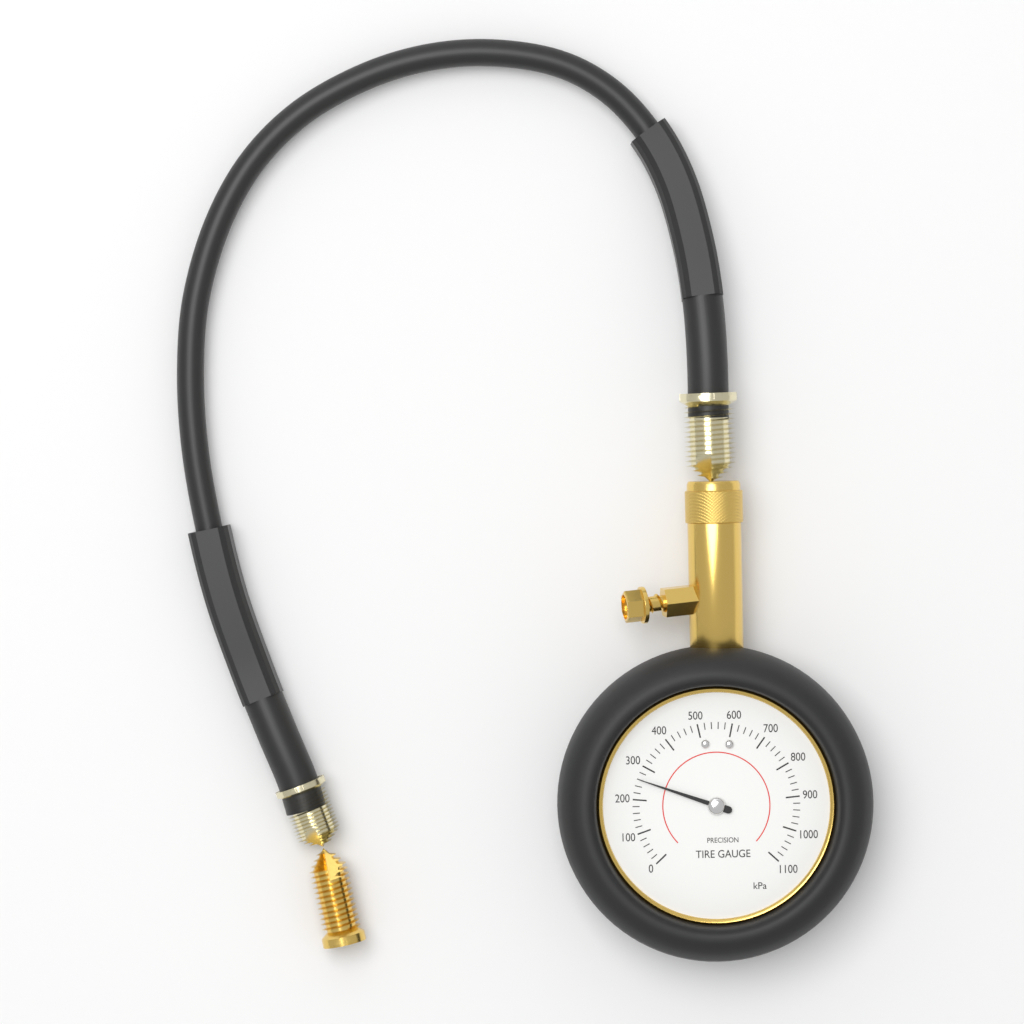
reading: 260 kPa
